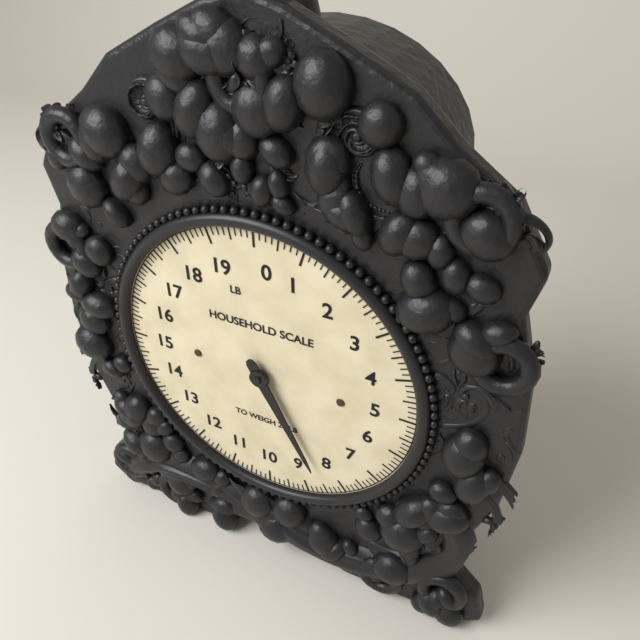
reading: 8.500 lb
